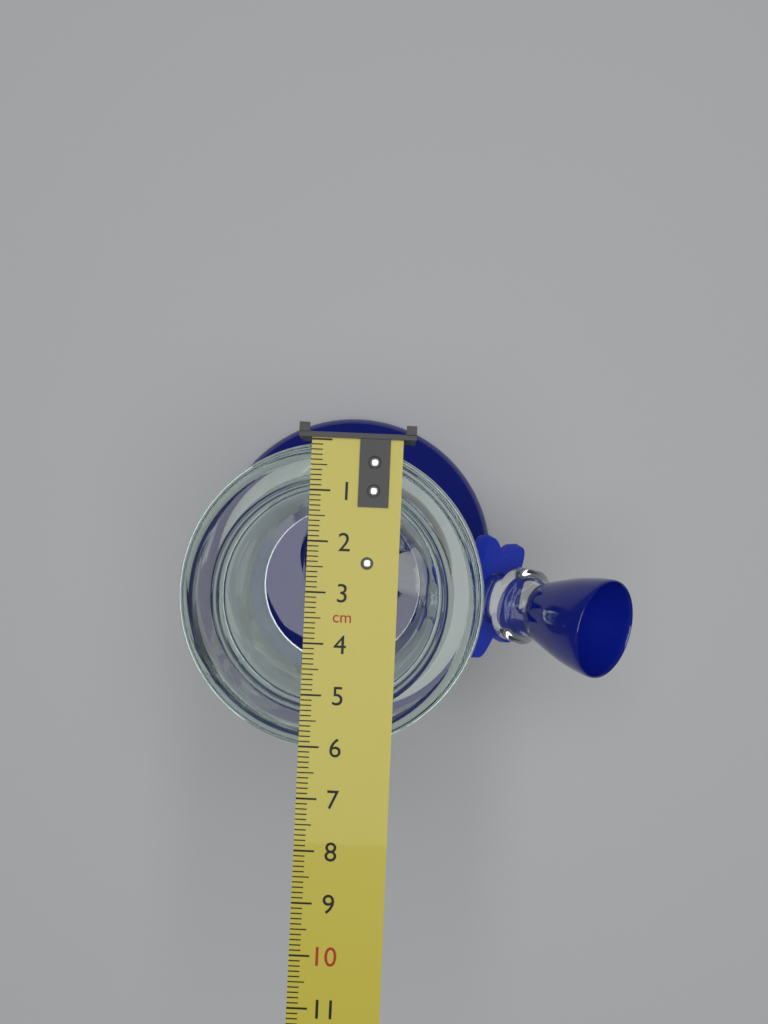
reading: 6.1 cm
